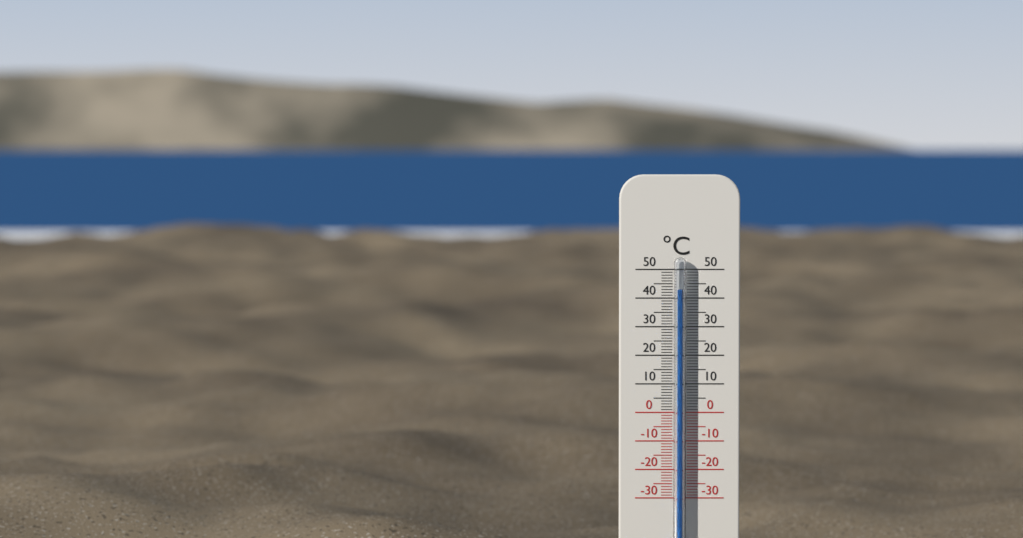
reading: 43 °C
